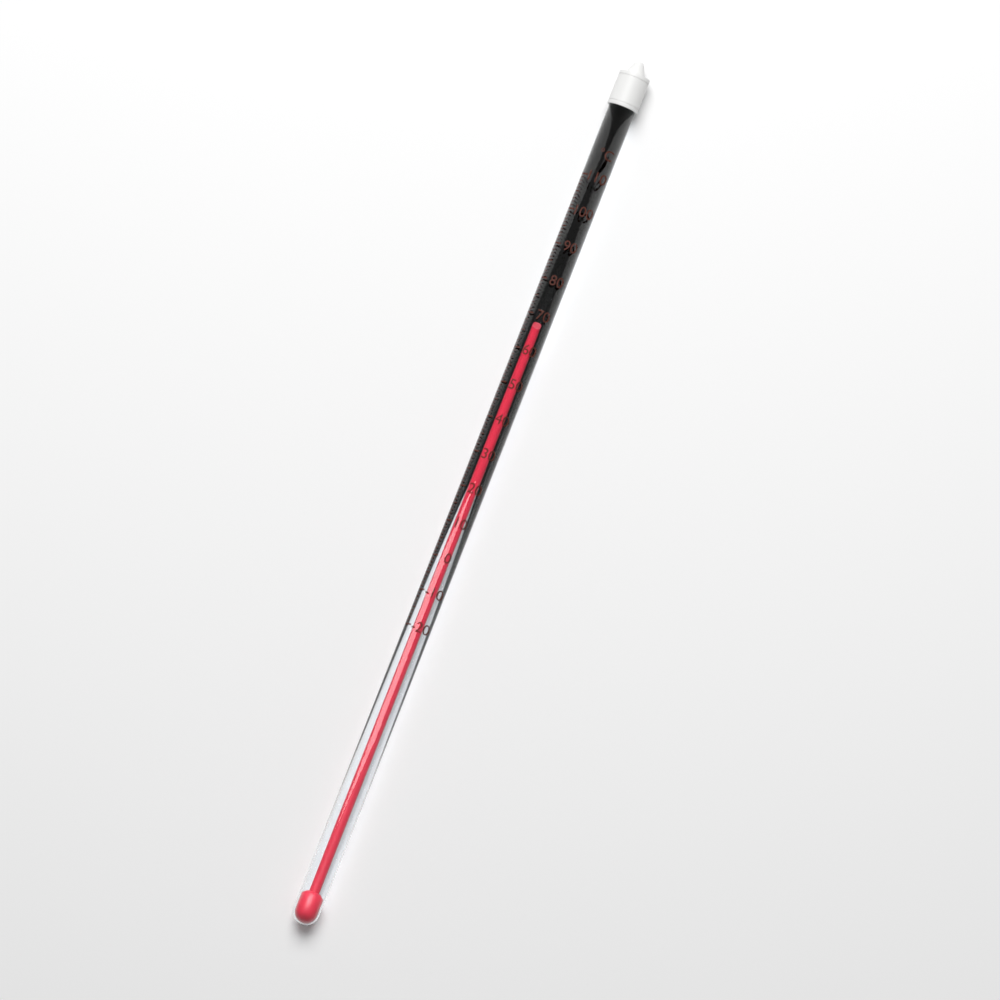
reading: 65 °C
